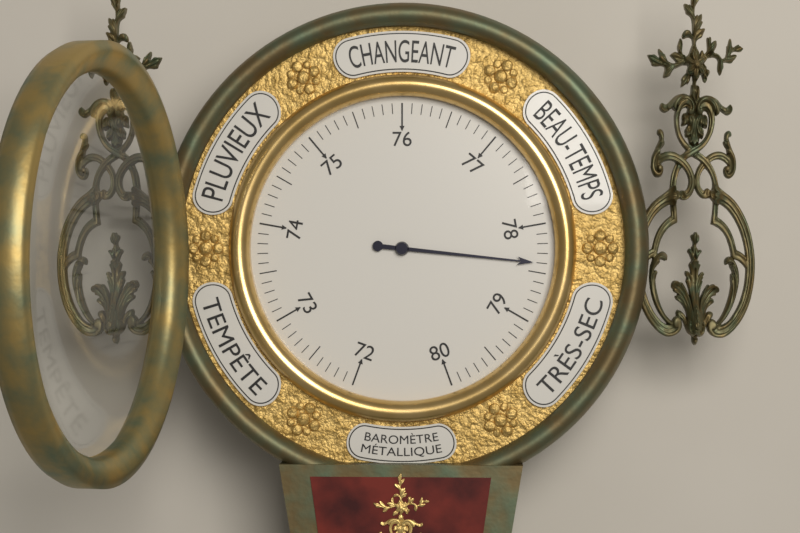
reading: 78.4 (no unit)
